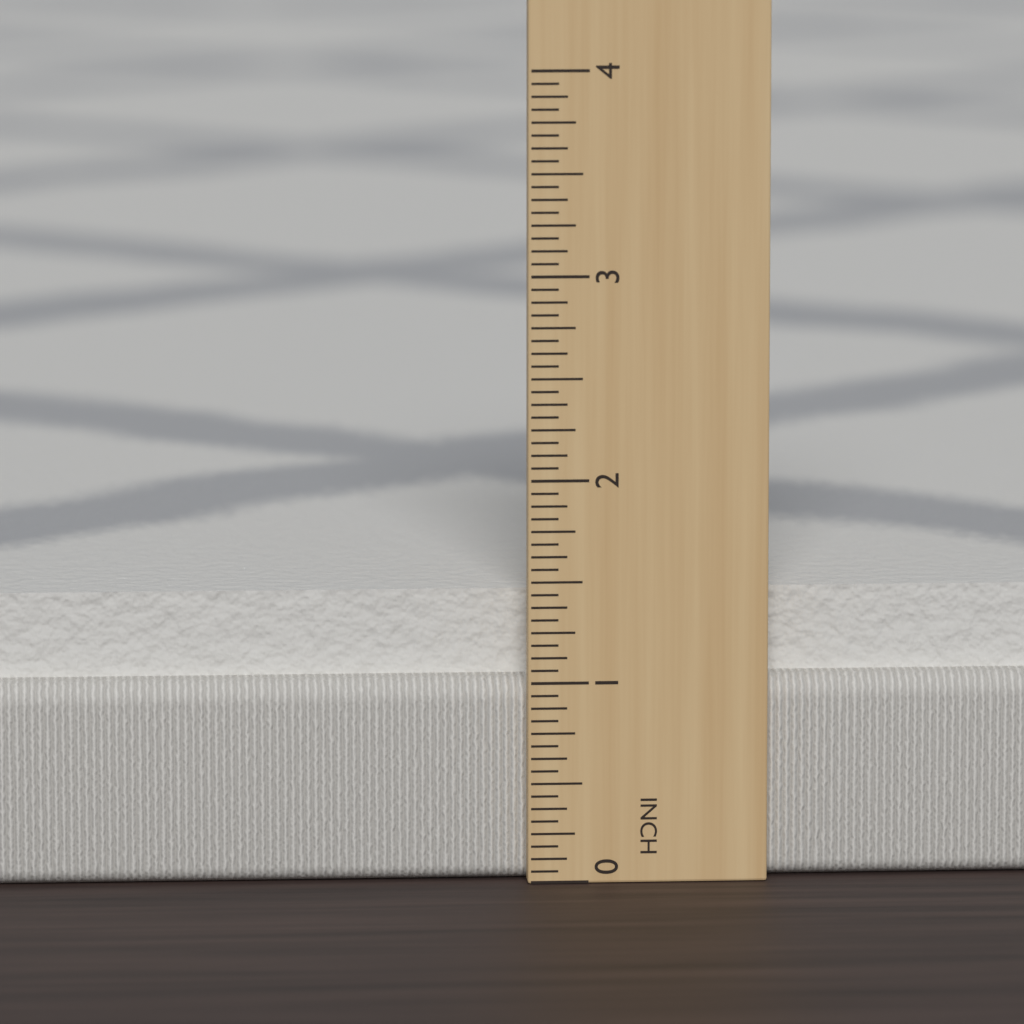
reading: 1.4375 in
